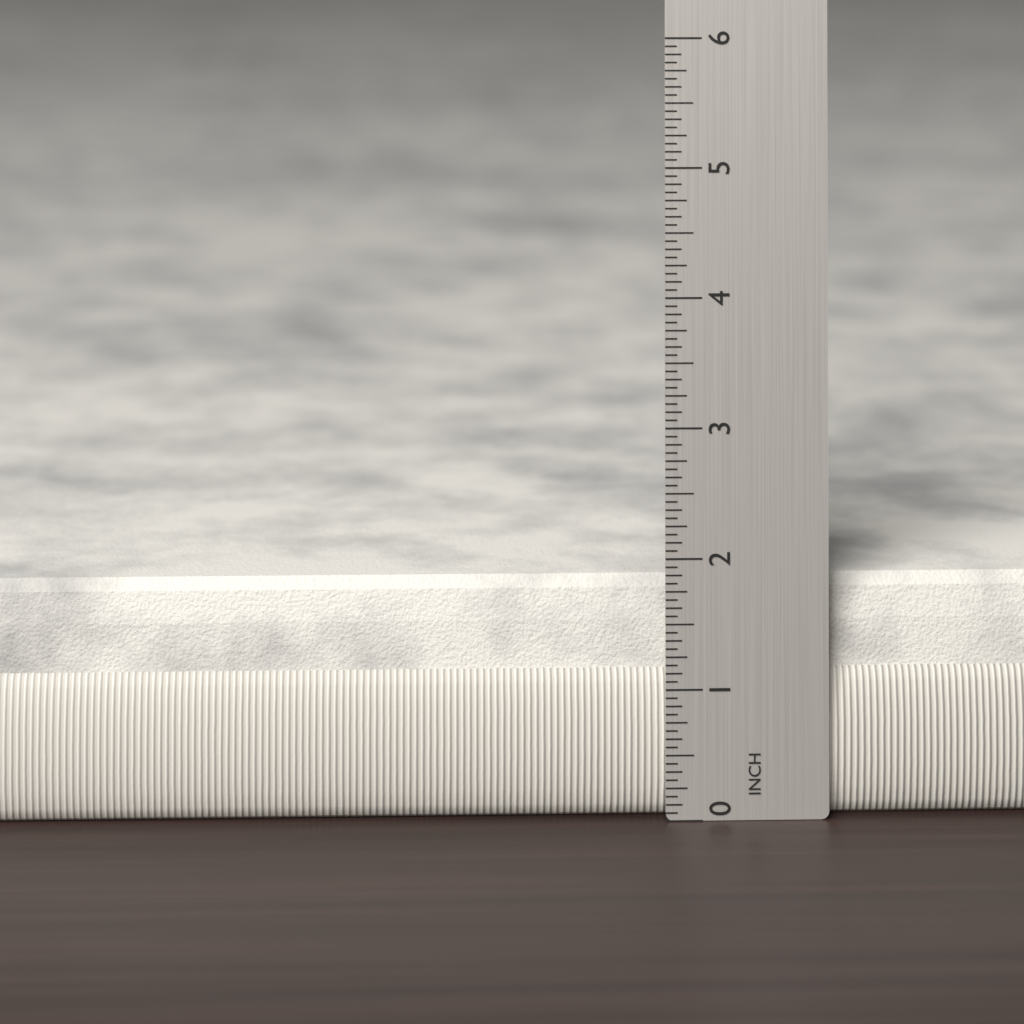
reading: 1.8125 in
